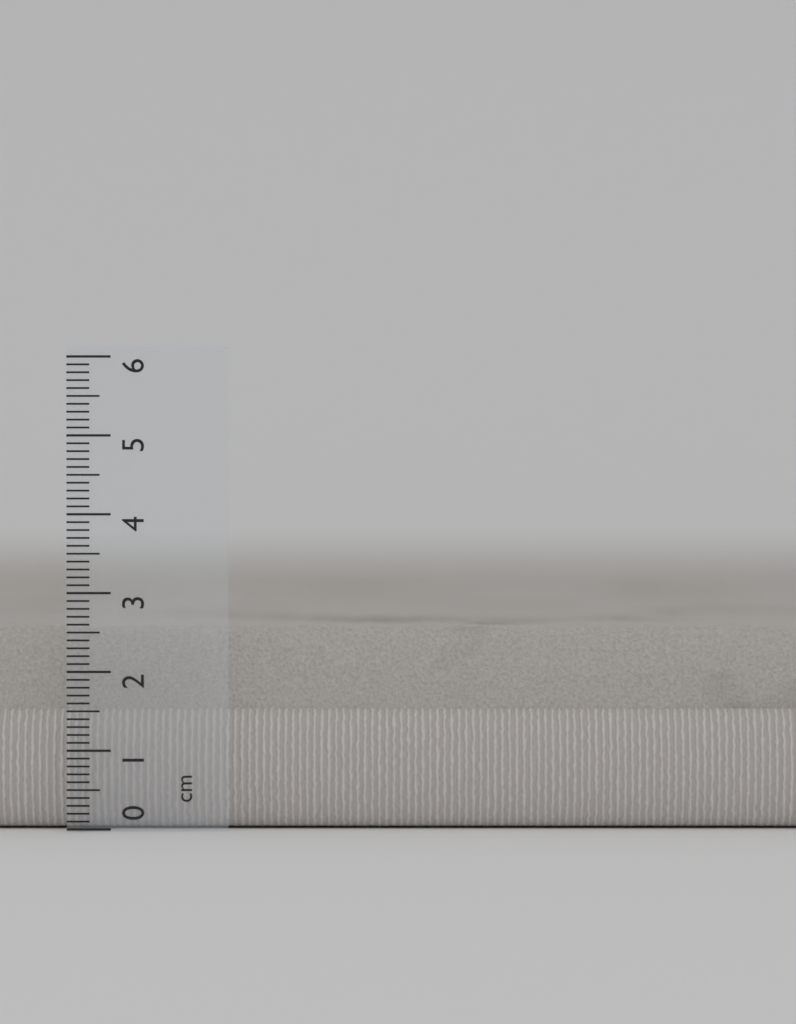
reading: 2.6 cm
